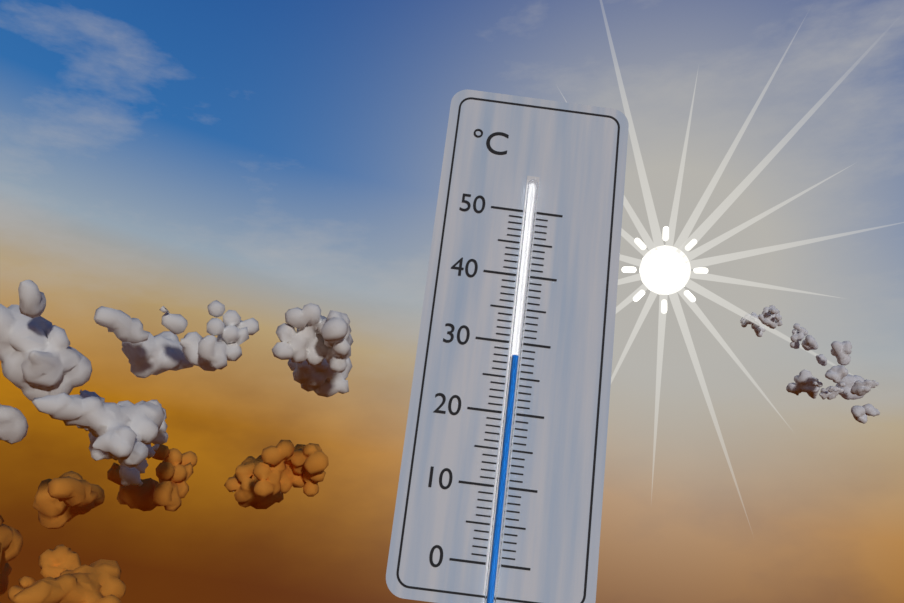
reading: 28 °C
